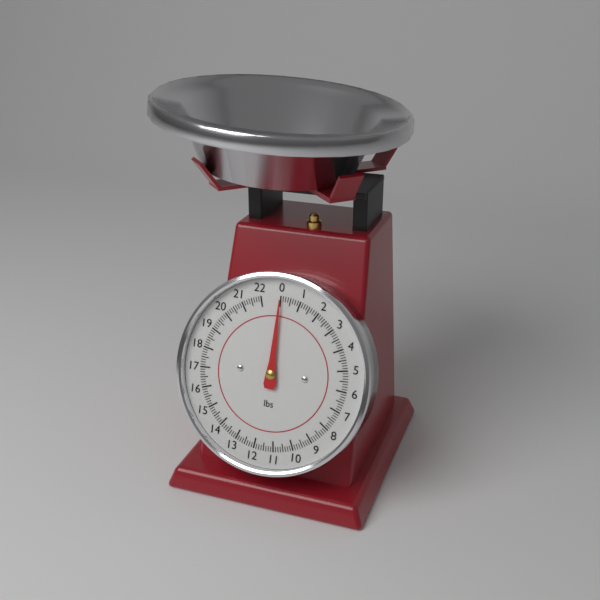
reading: 0.000 lbs
